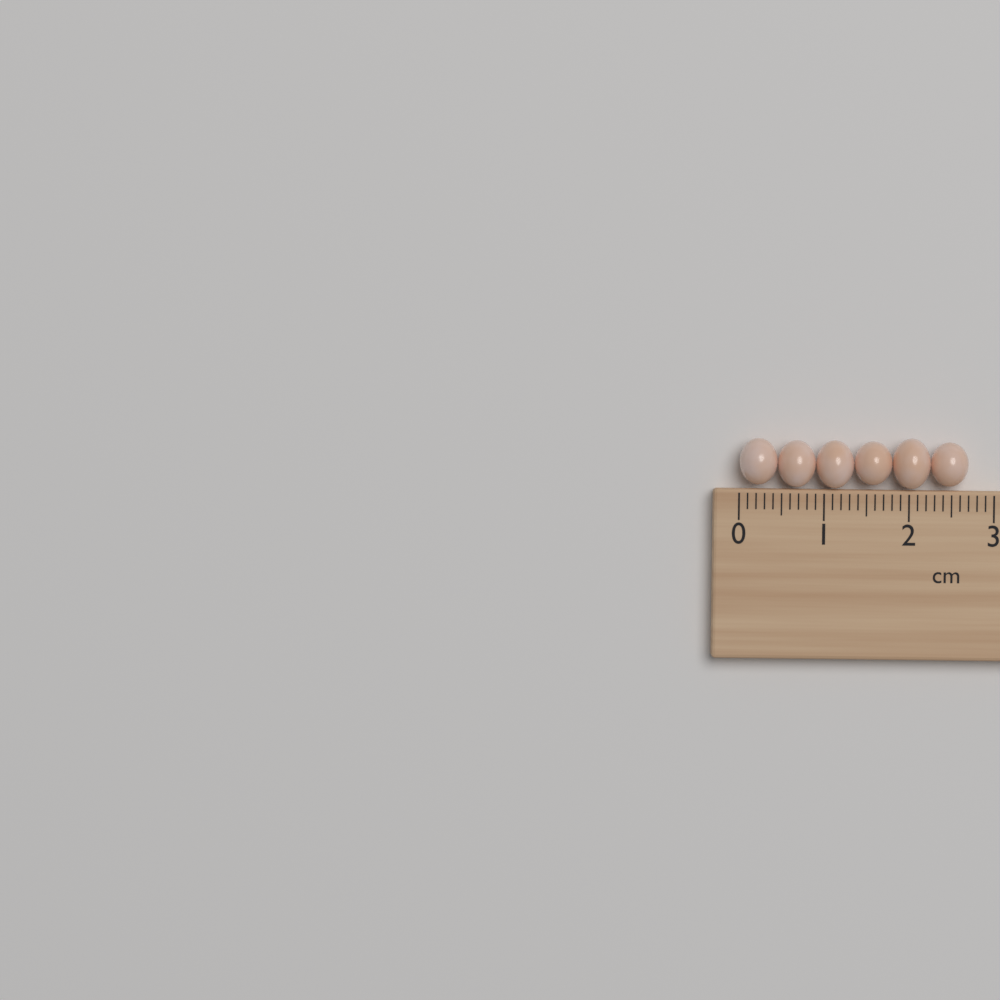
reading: 2.7 cm
